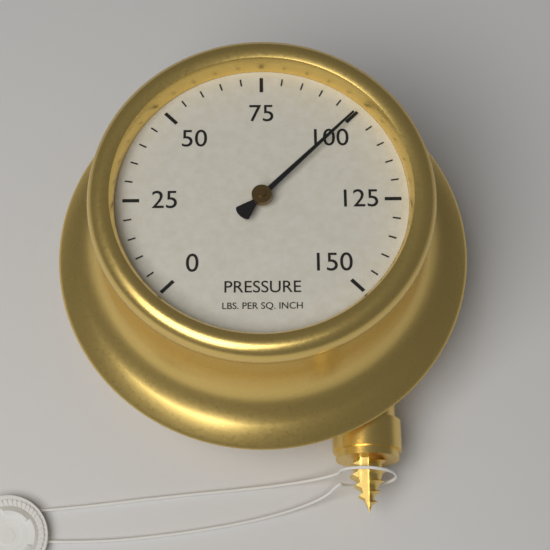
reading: 100 psi
